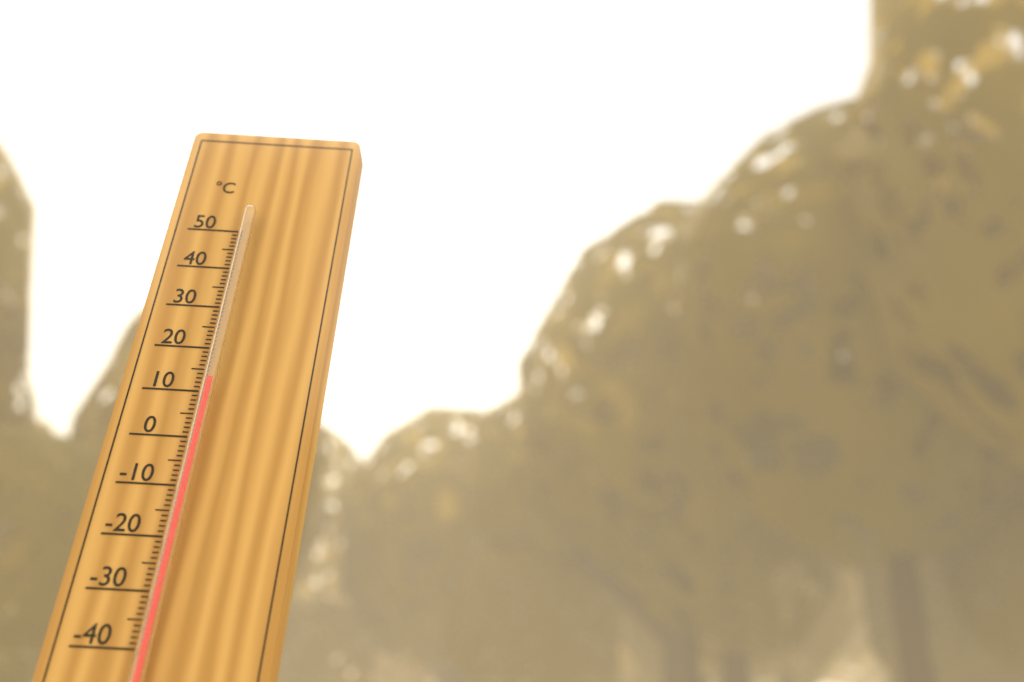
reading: 12 °C
